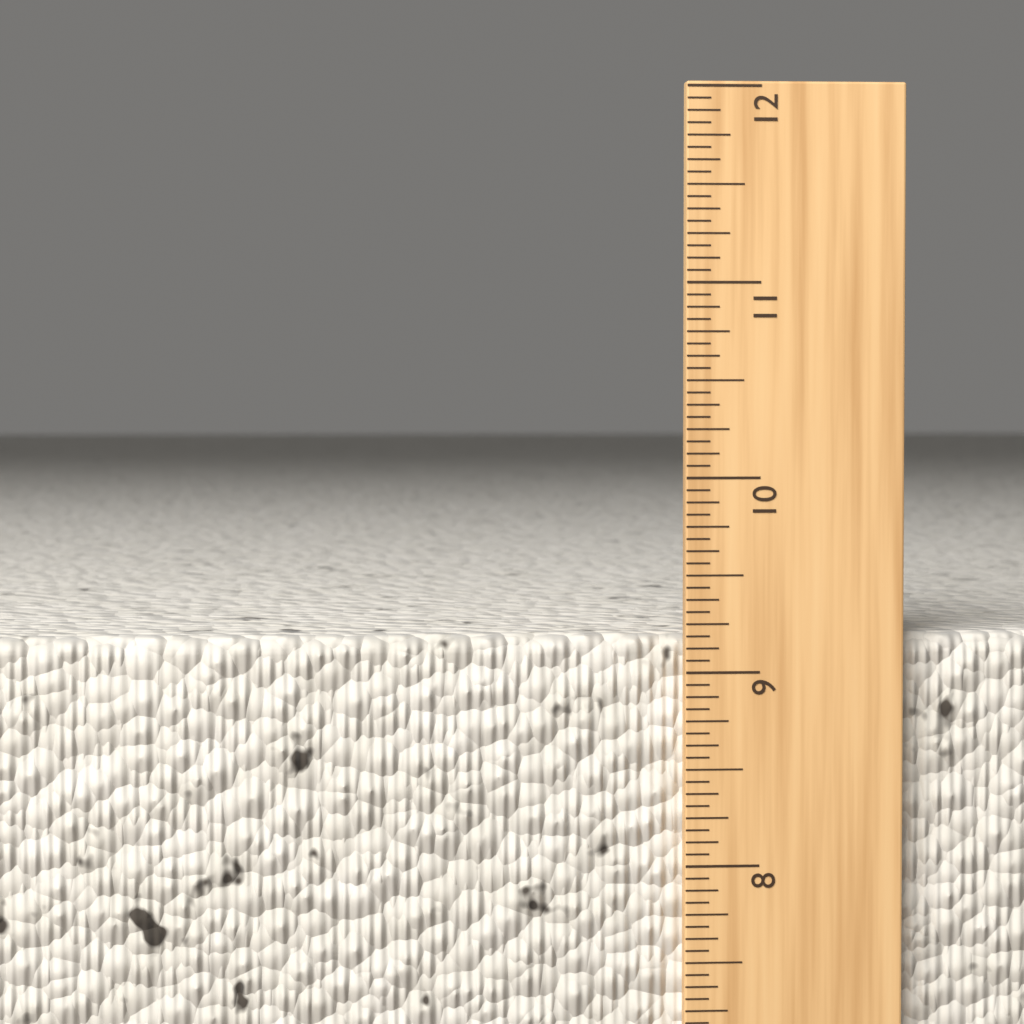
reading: 9.1875 in
